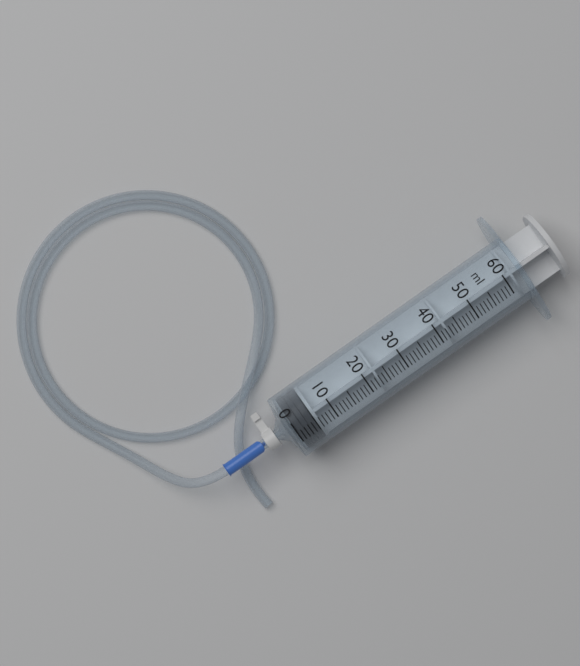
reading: 0 ml
